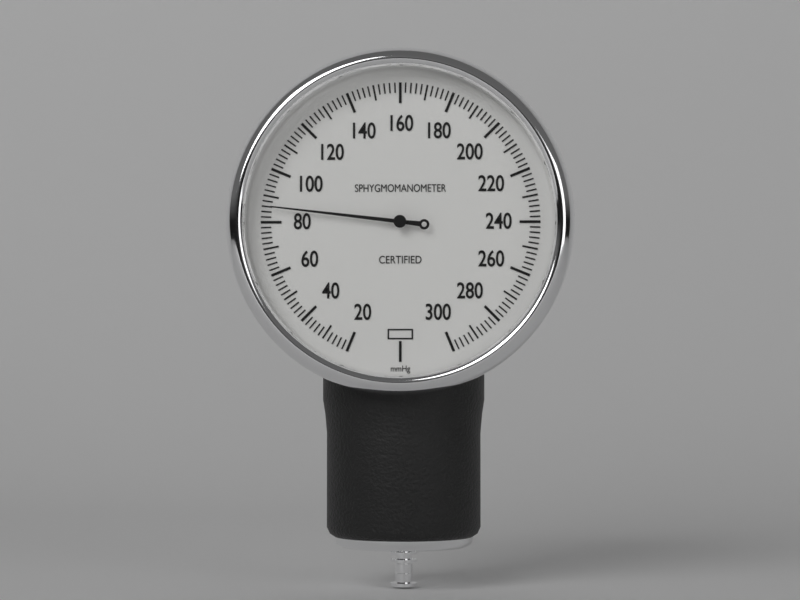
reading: 86 mmHg
